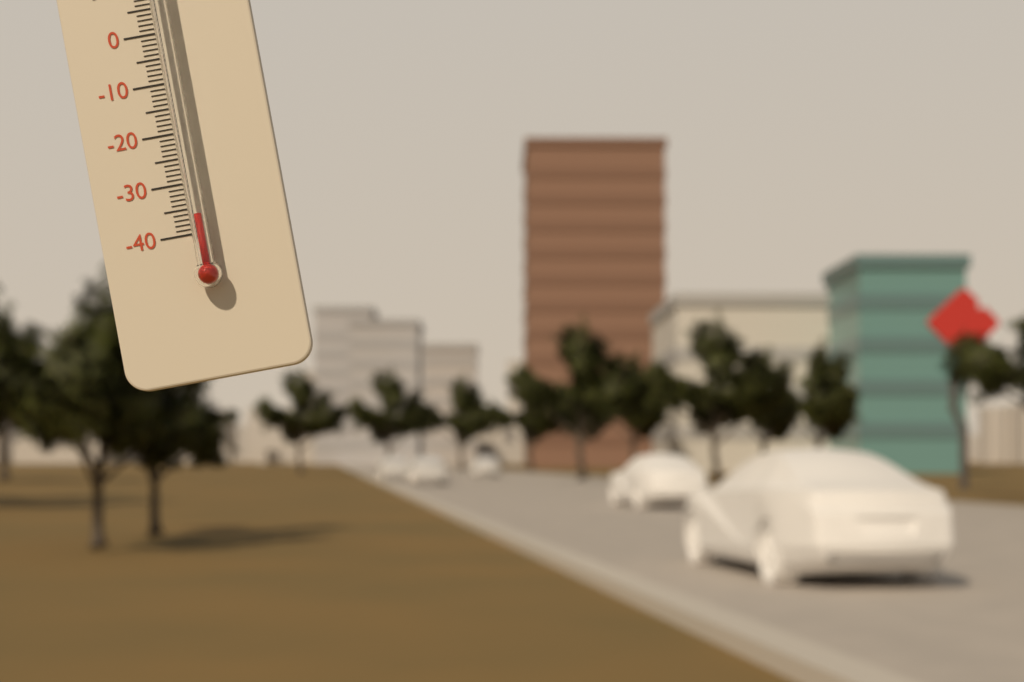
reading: -37 °C
